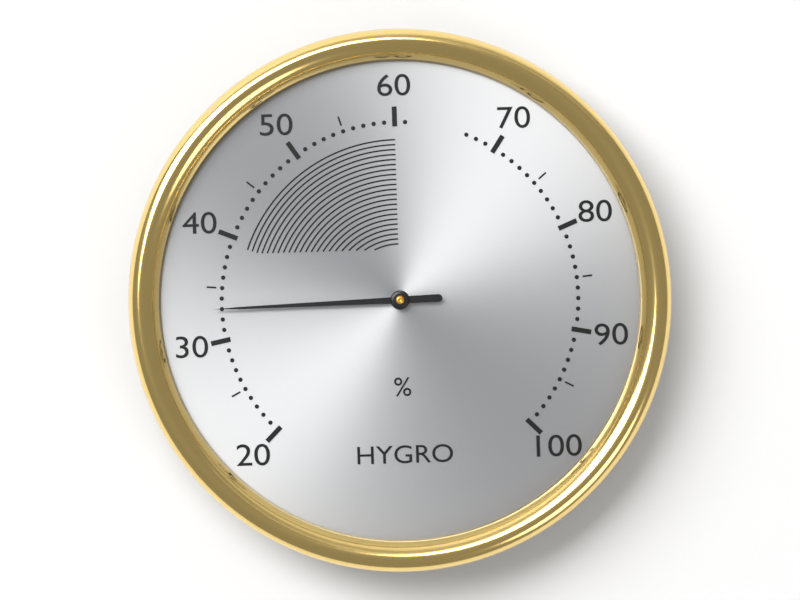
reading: 33 %
